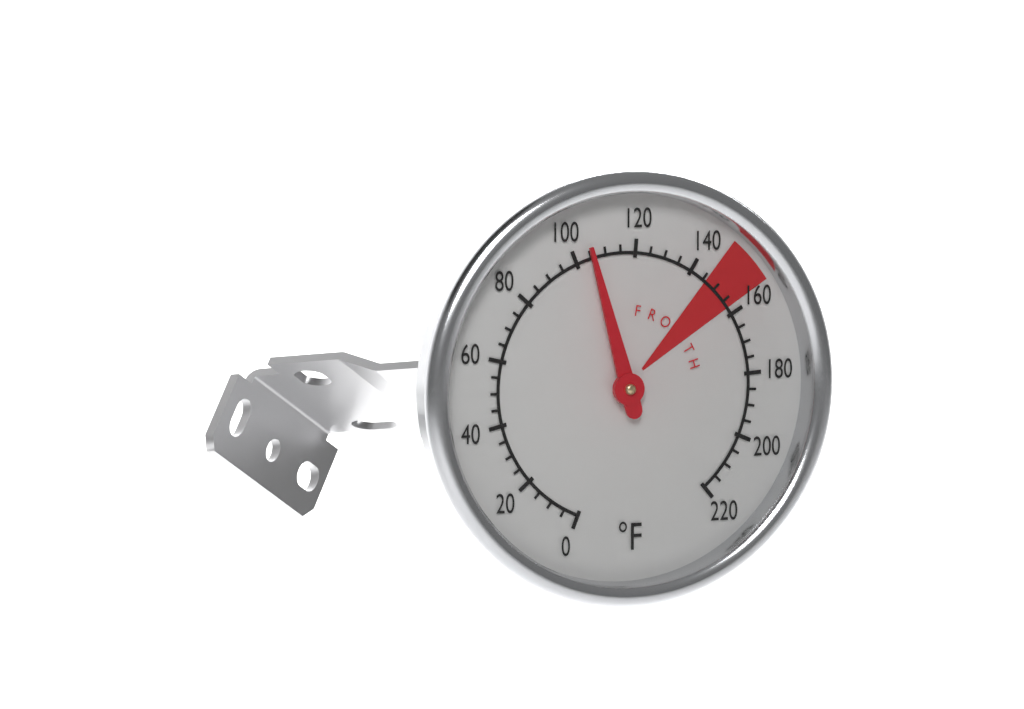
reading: 105 °F
